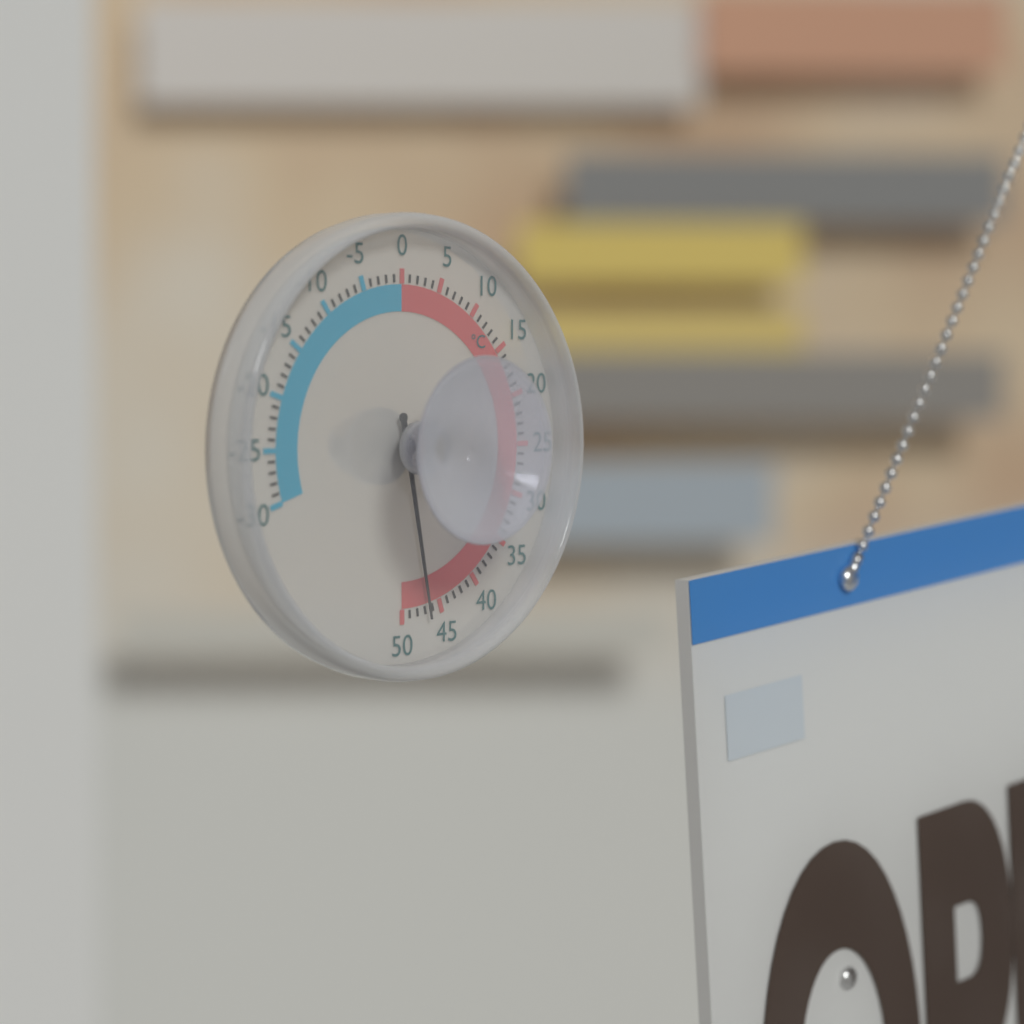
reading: 47 °C
